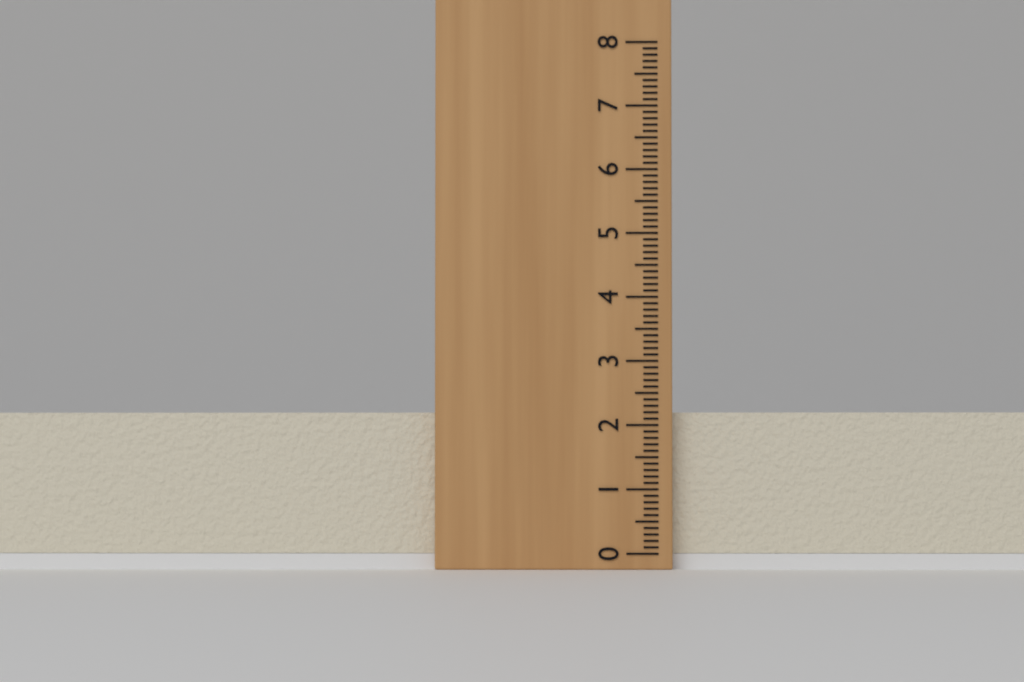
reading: 2.2 (no unit)
